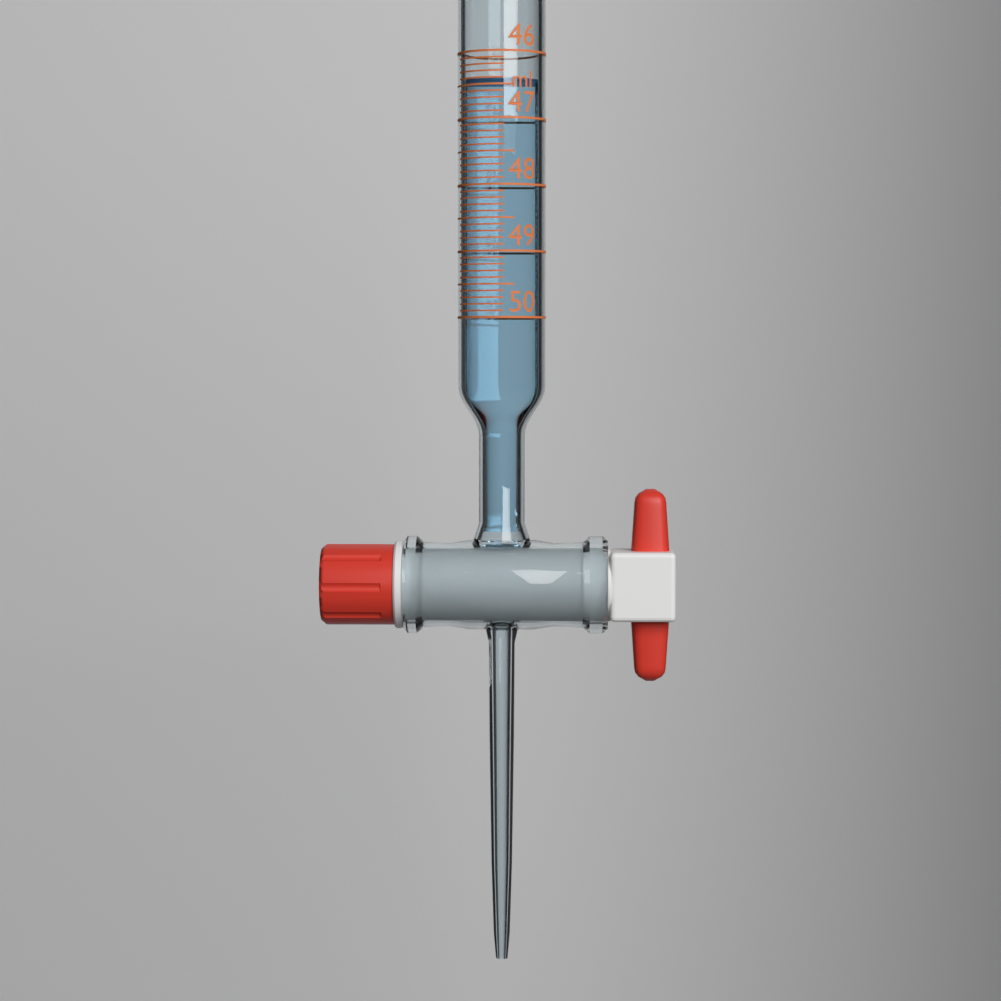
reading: 46.4 ml
